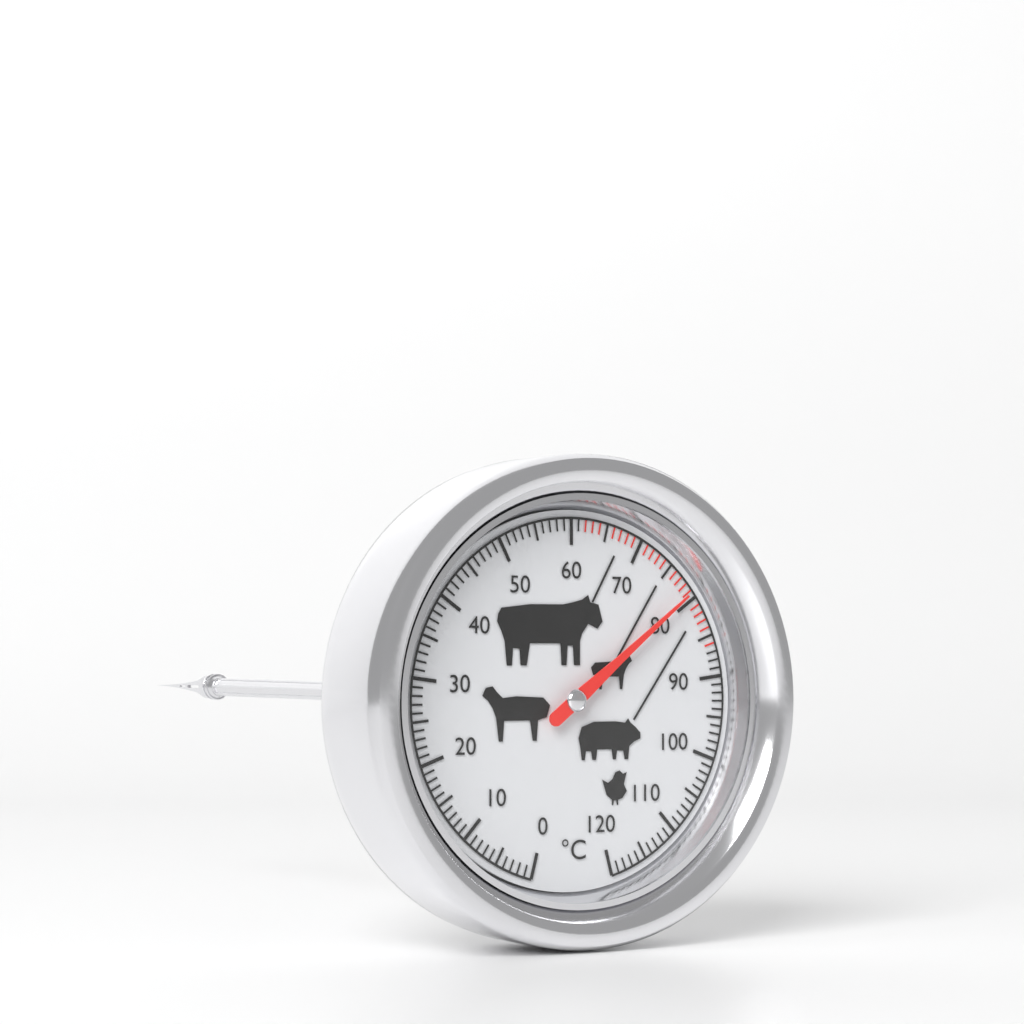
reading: 79 °C
